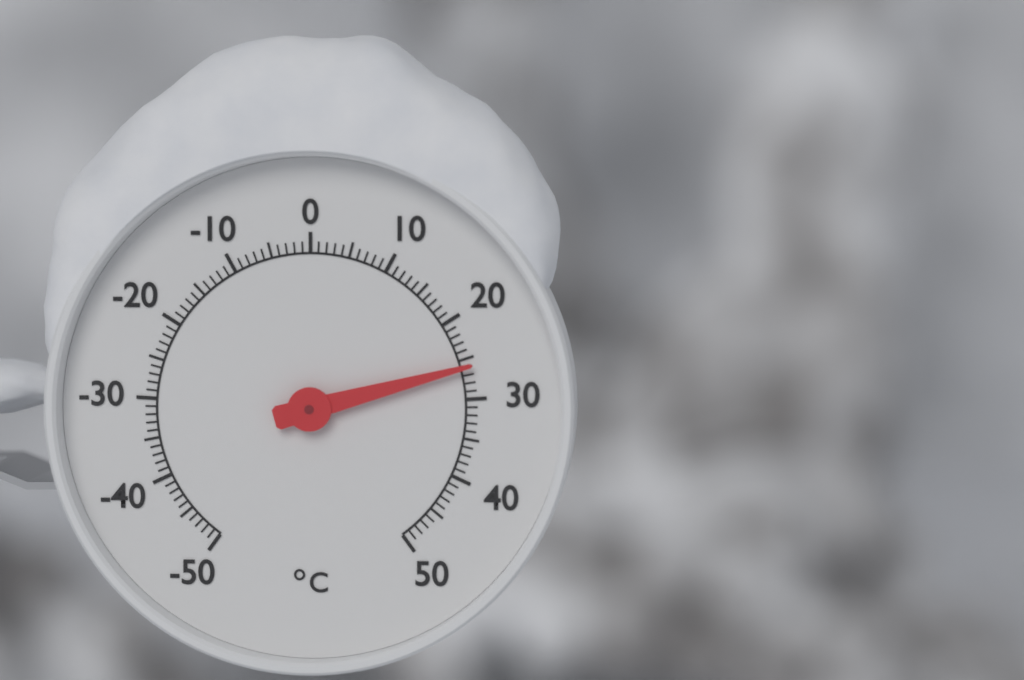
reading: 26 °C
